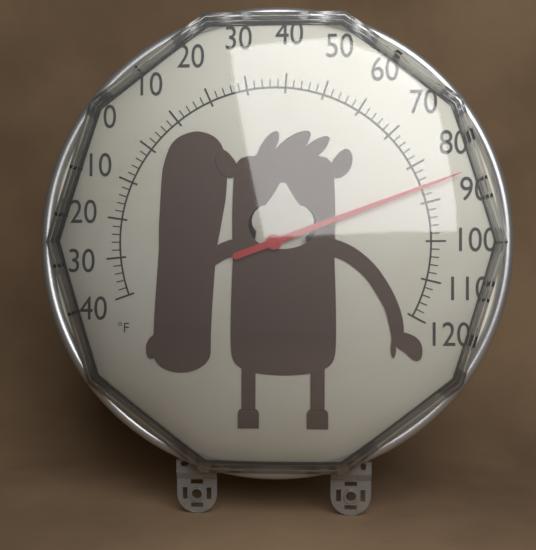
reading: 86 °F
